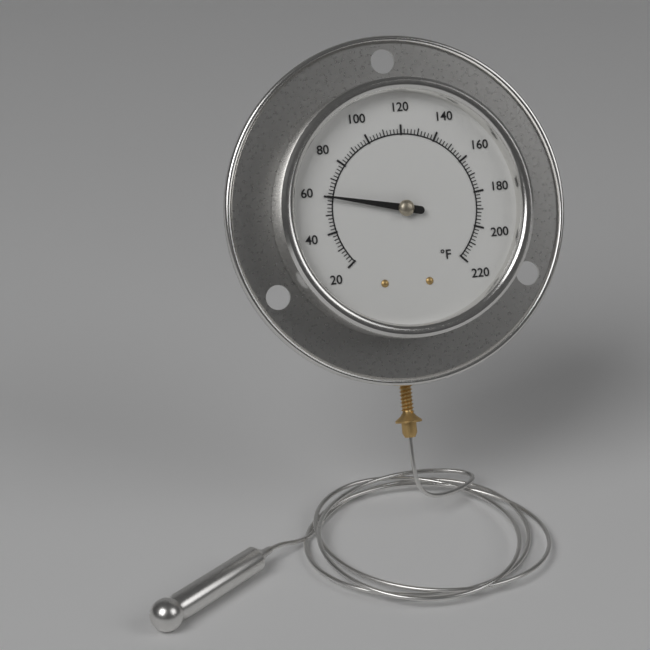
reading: 60 °F
